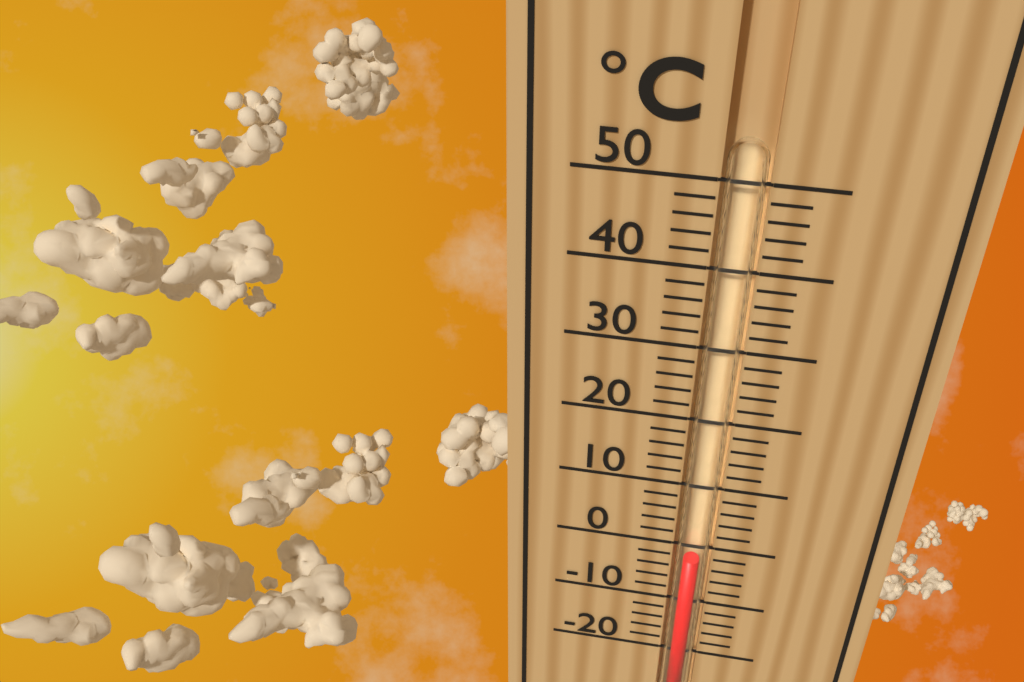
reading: -2 °C
